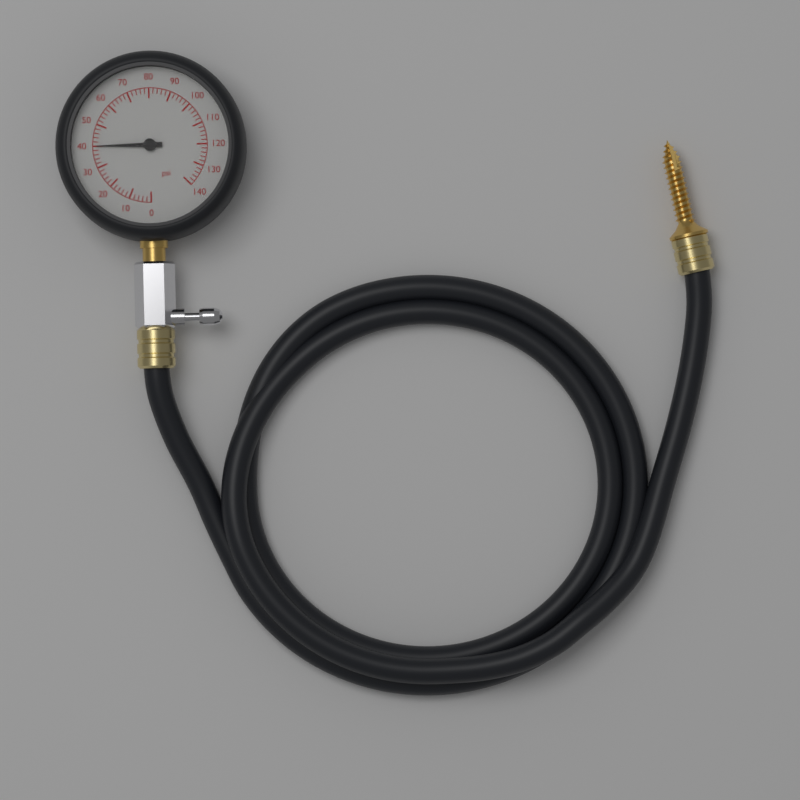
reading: 40 psi
